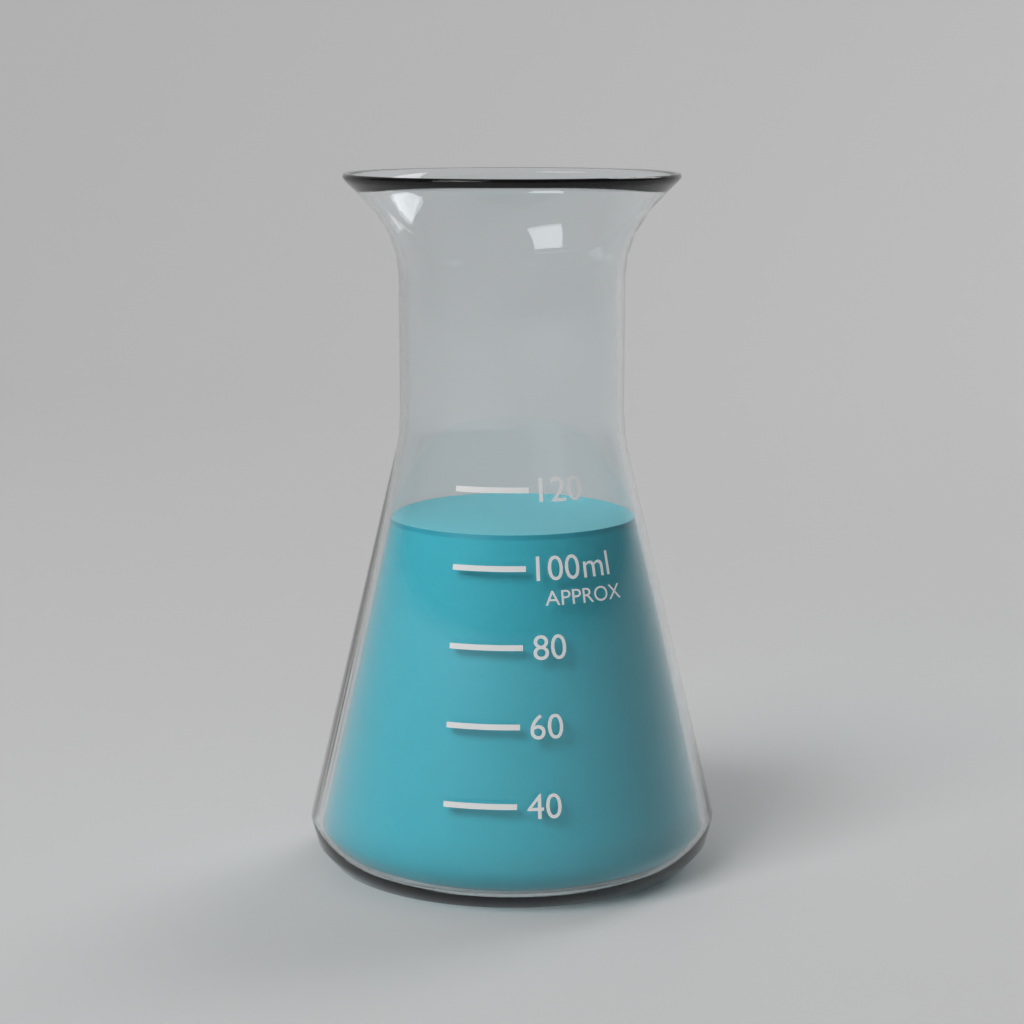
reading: 108 ml
